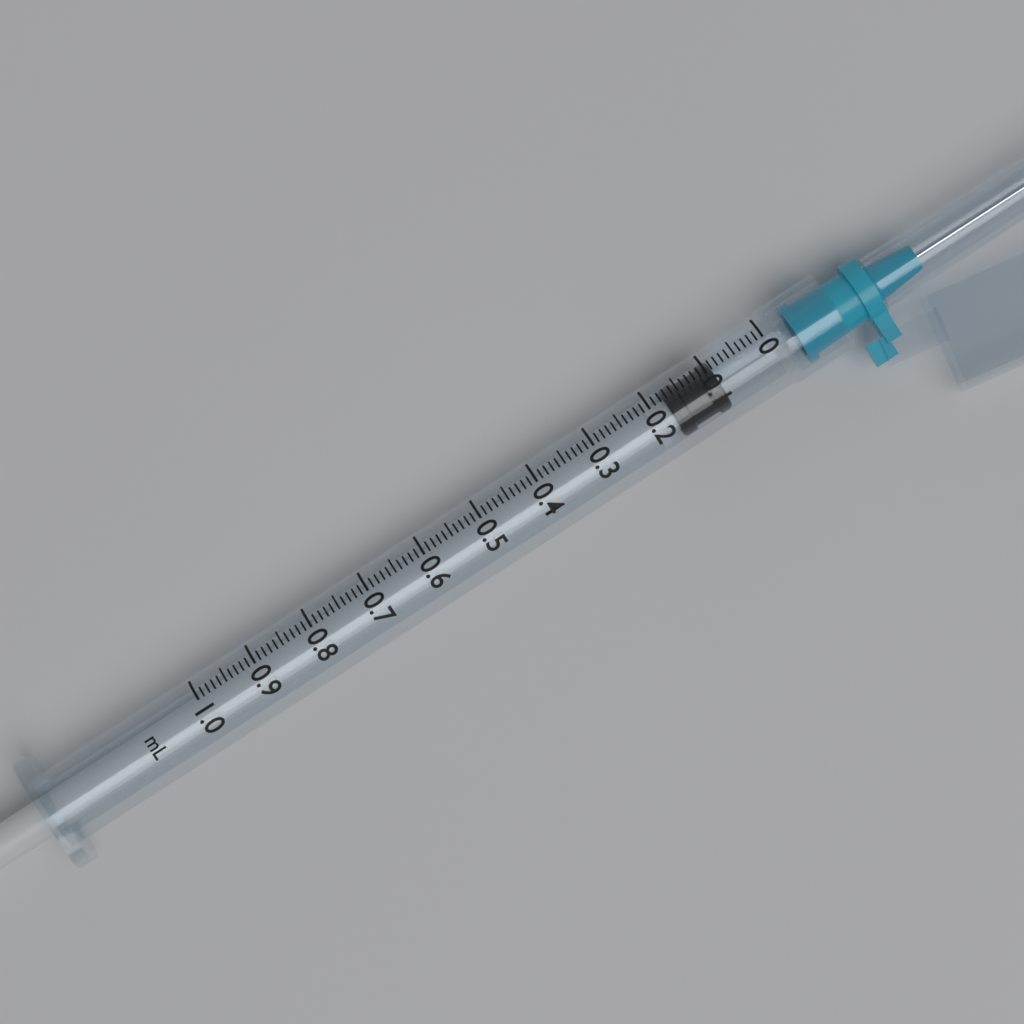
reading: 0.09 ml
